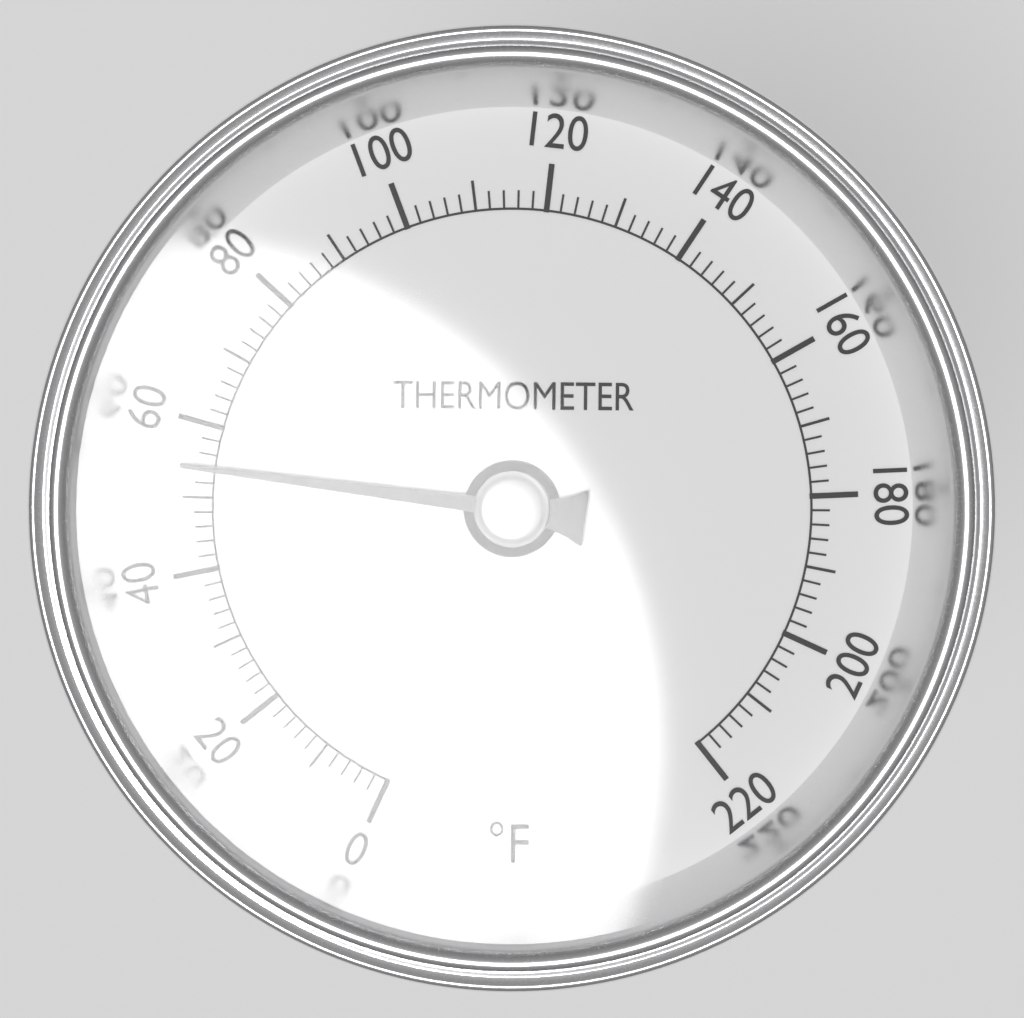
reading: 54 °F
